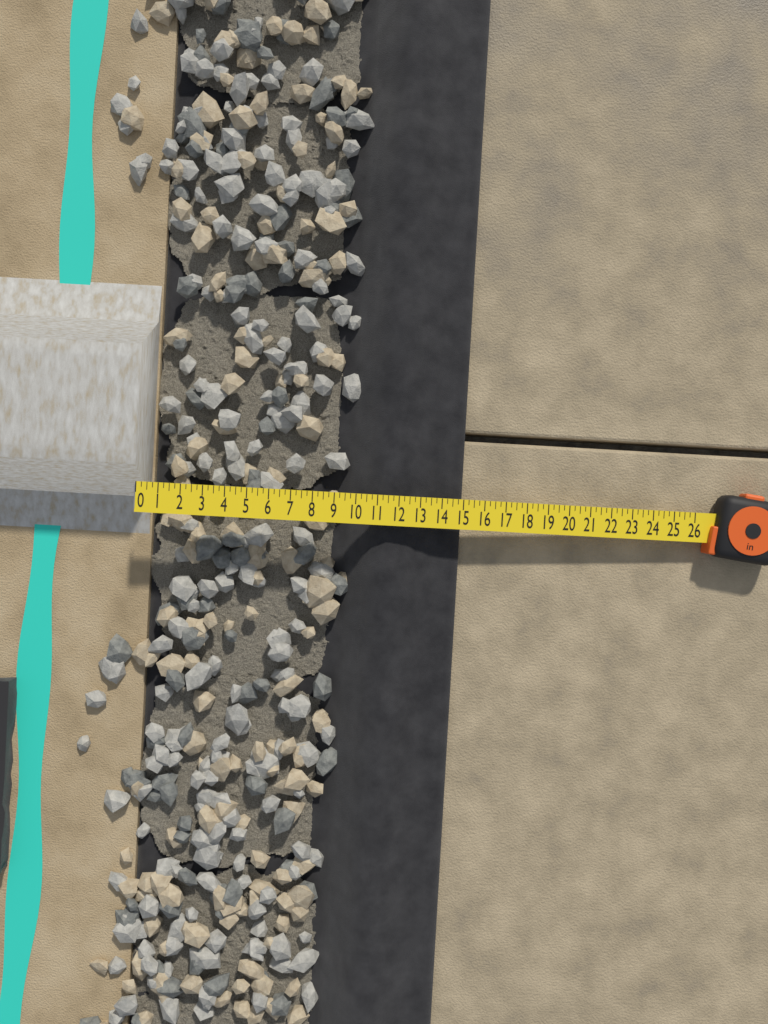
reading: 15.00 in
